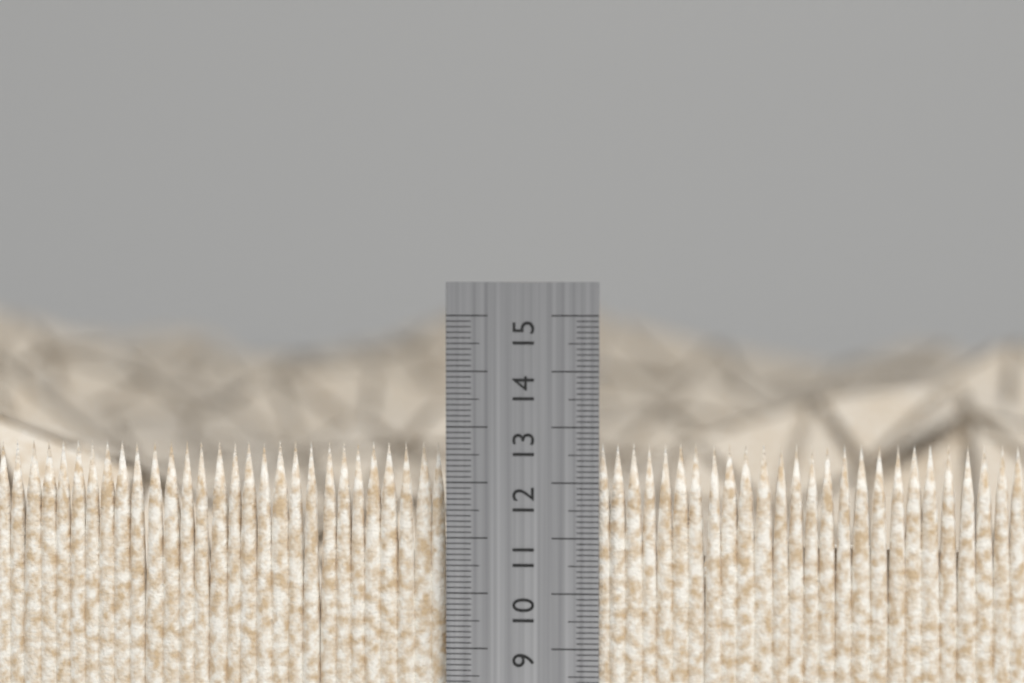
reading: 12.7 cm
